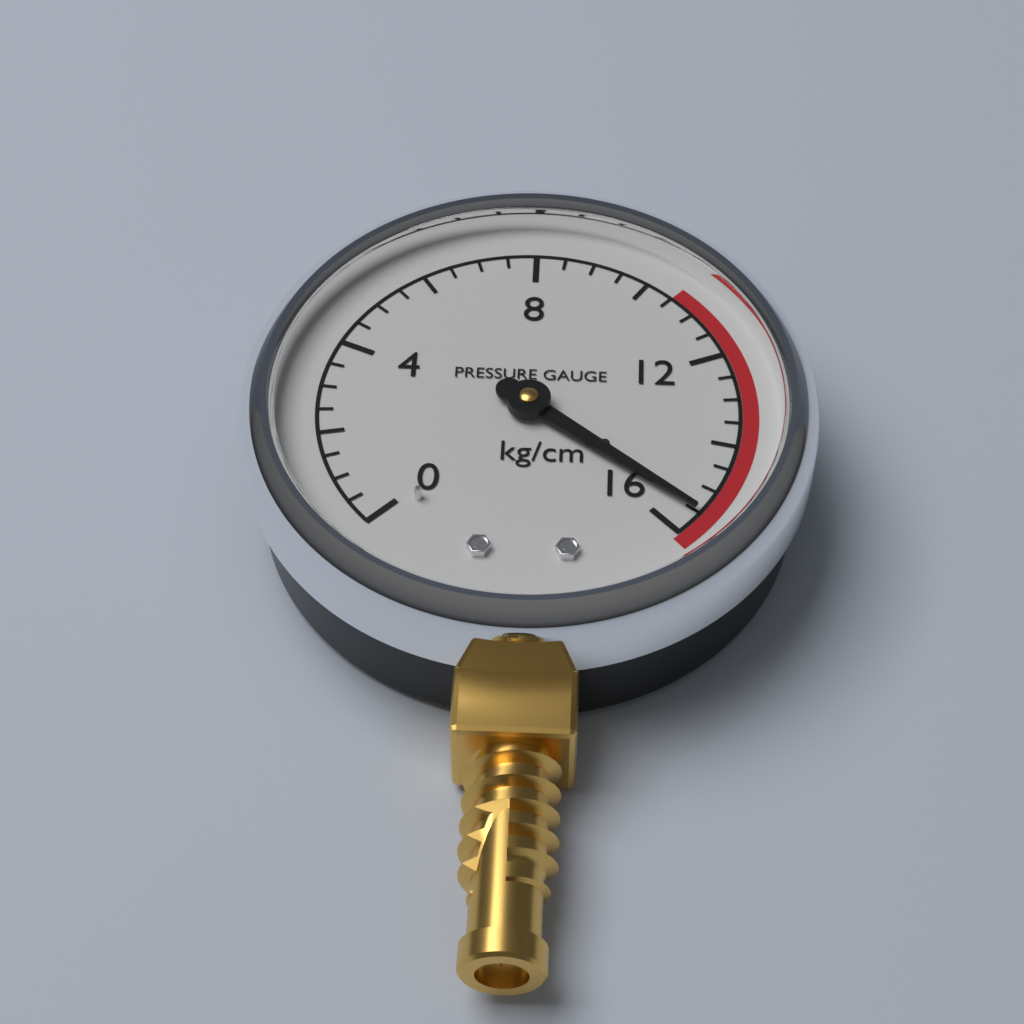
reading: 15.5 kg/cm²
